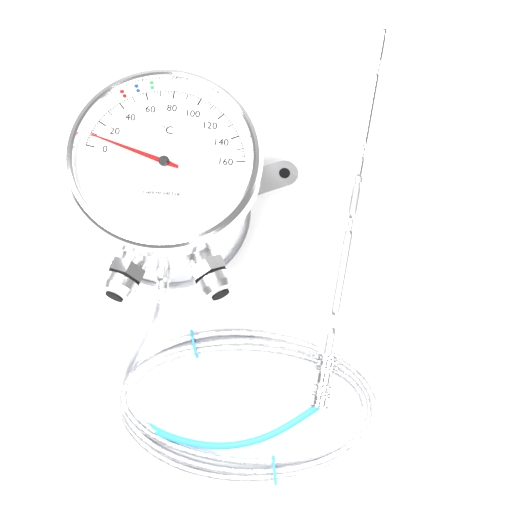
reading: 8 °C
